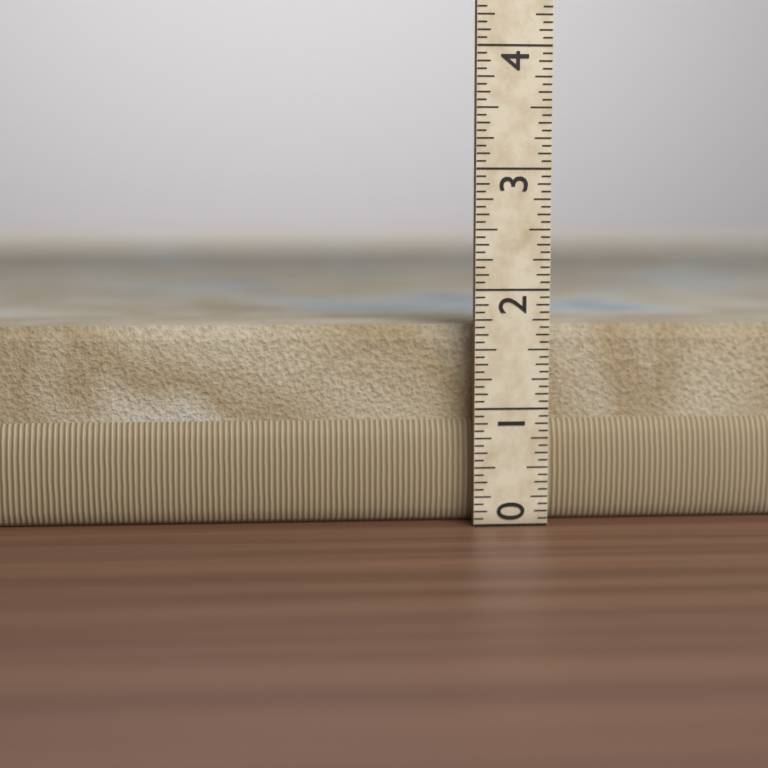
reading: 1.6875 (no unit)
